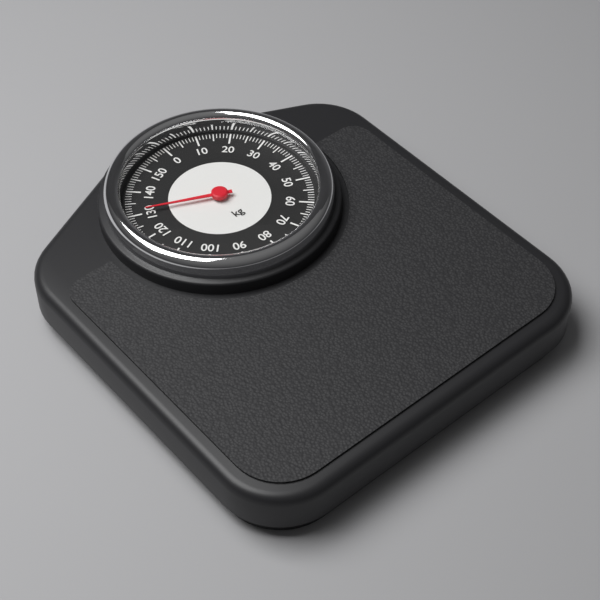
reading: 131 kg
